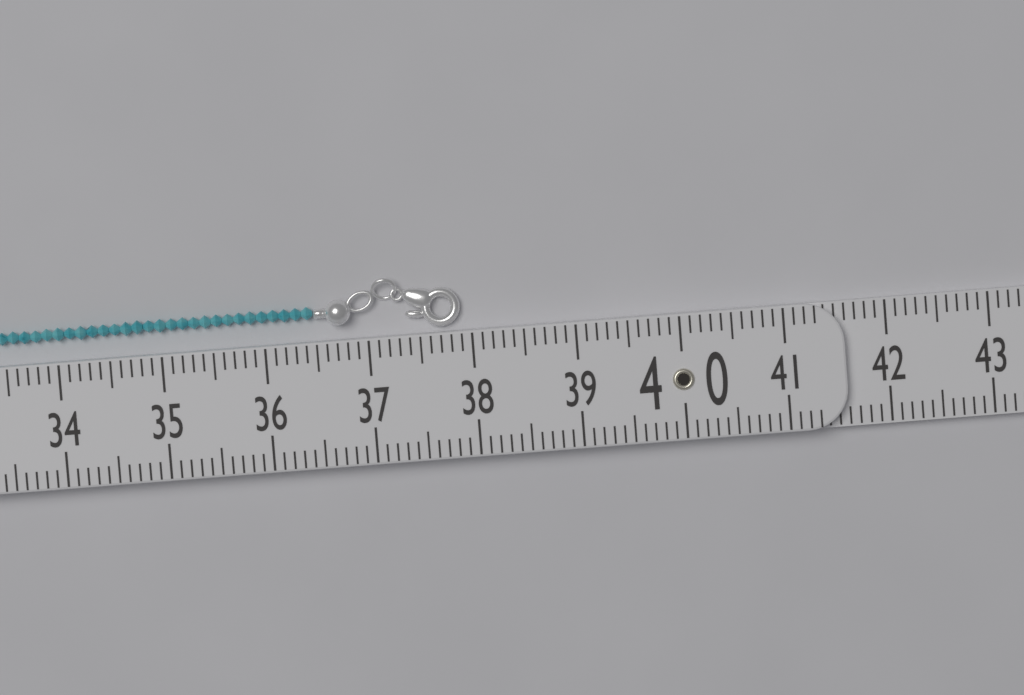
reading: 37.9 (no unit)
